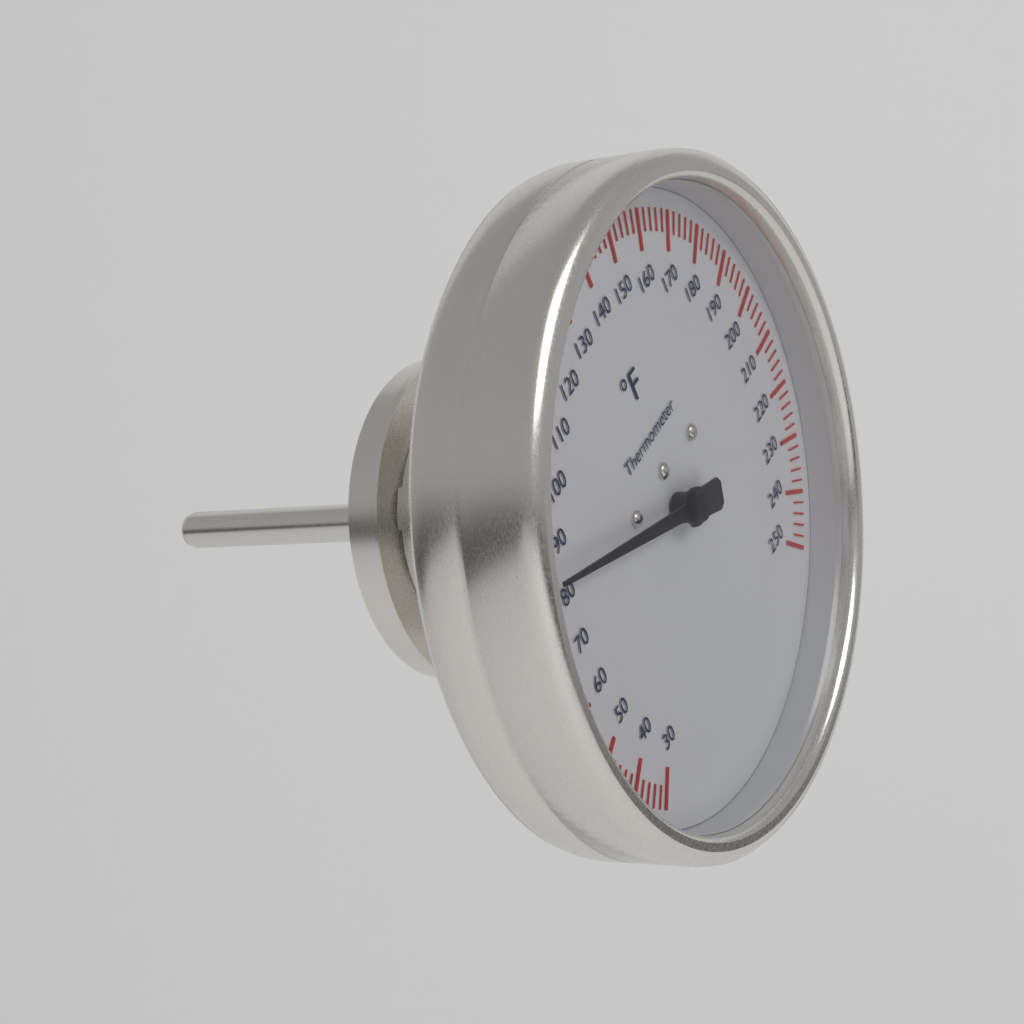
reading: 84 °F
